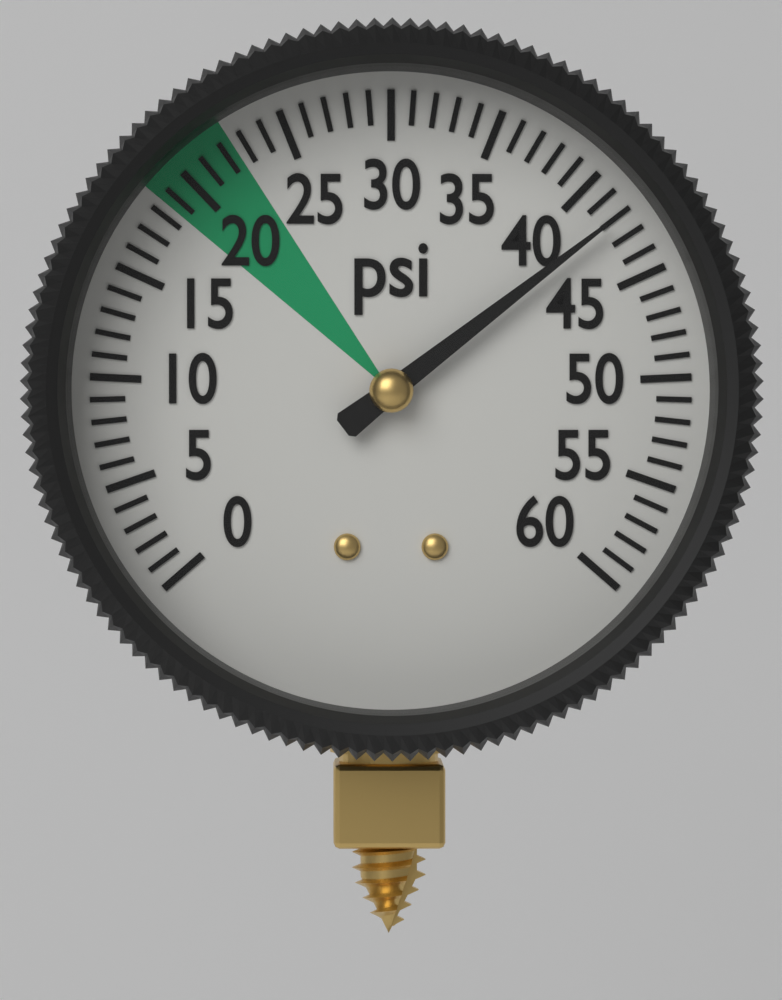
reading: 42 psi
